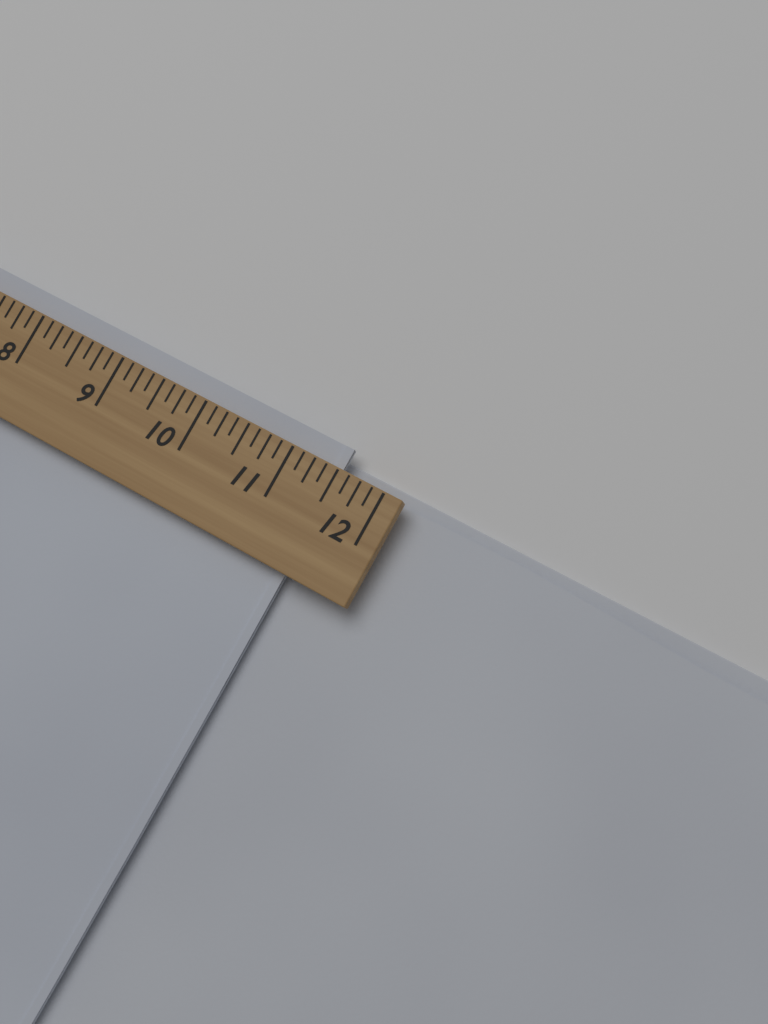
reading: 11.500 (no unit)
